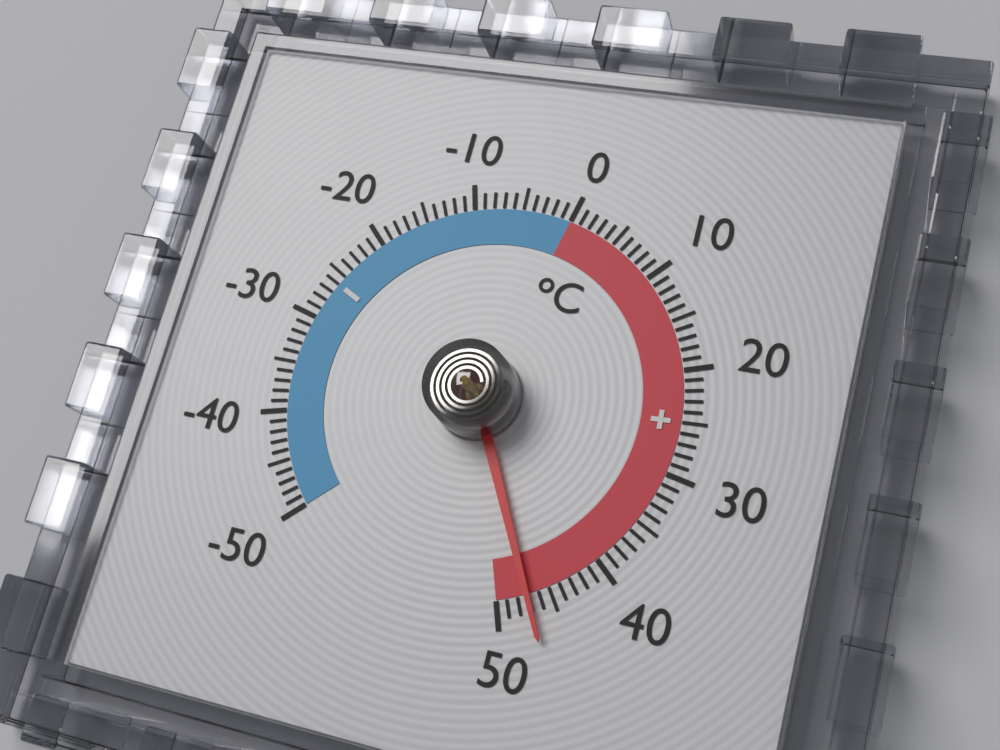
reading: 47 °C
